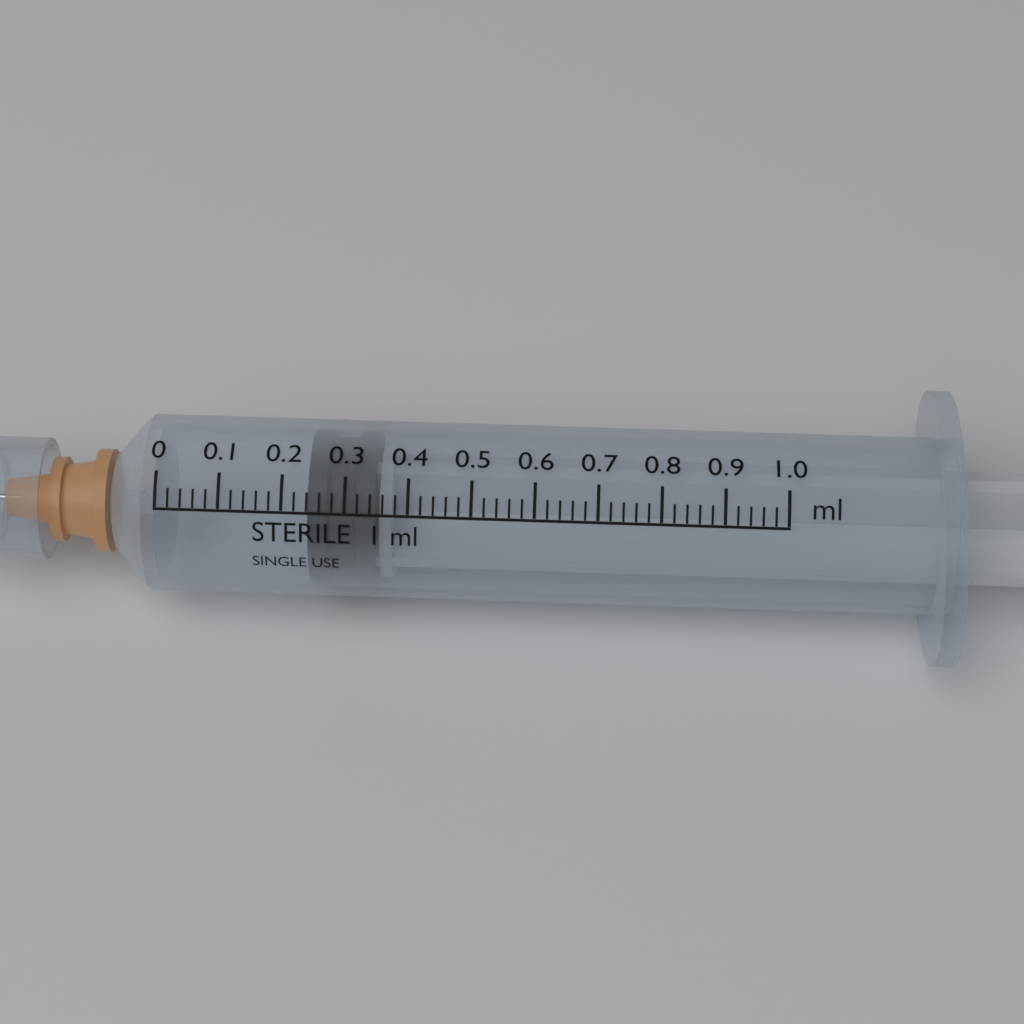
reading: 0.24 ml
